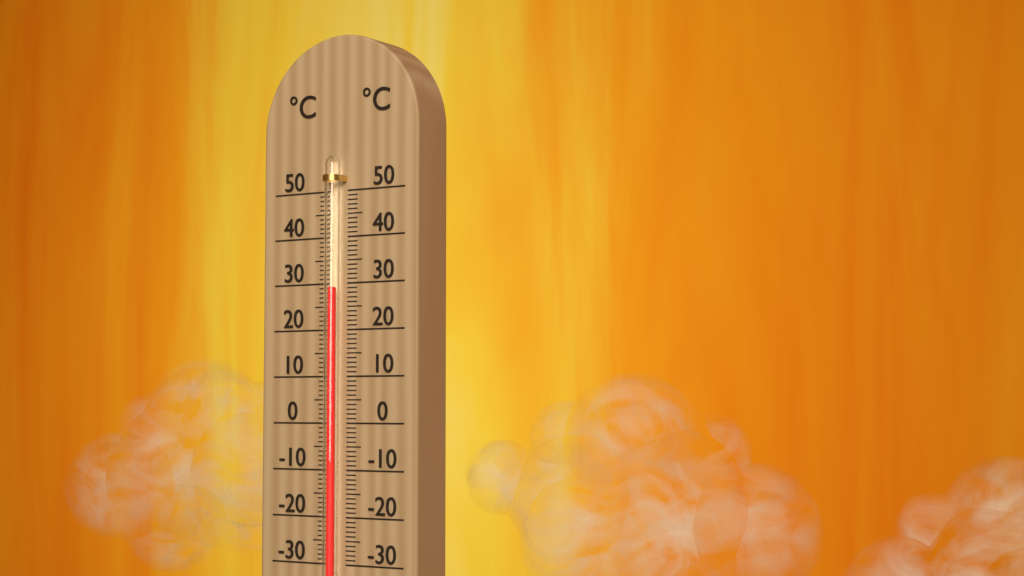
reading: 29 °C
